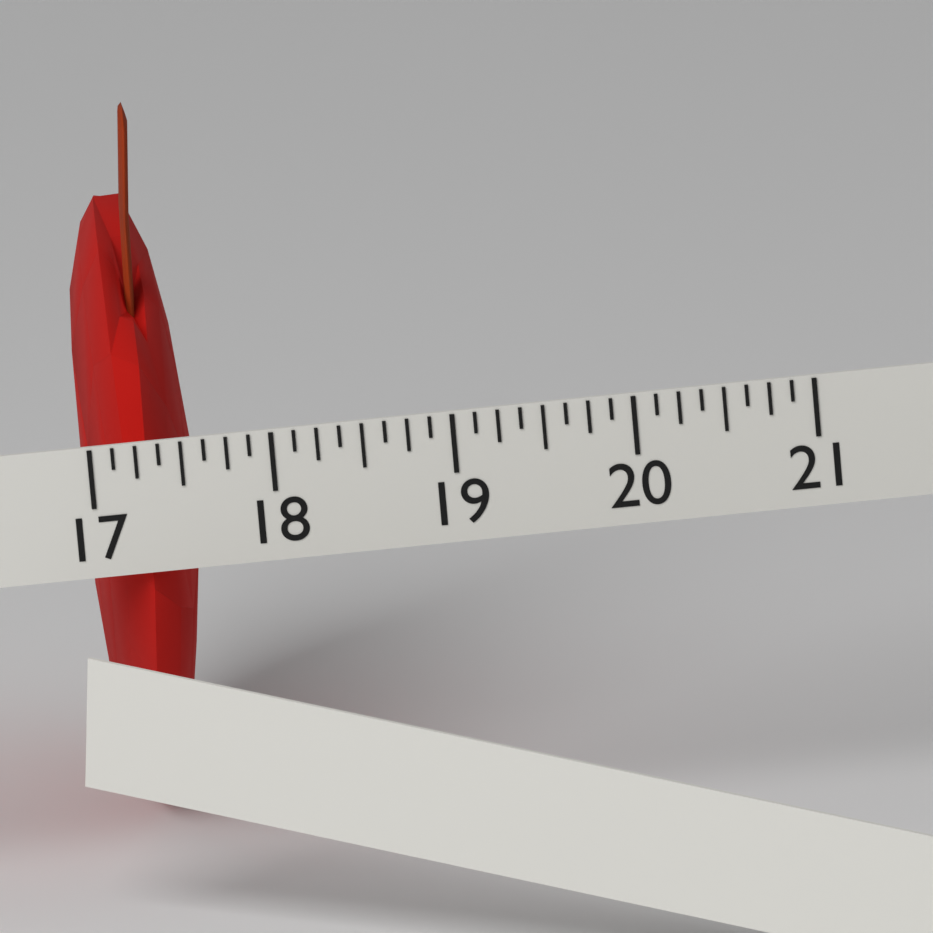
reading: 17.625 (no unit)
